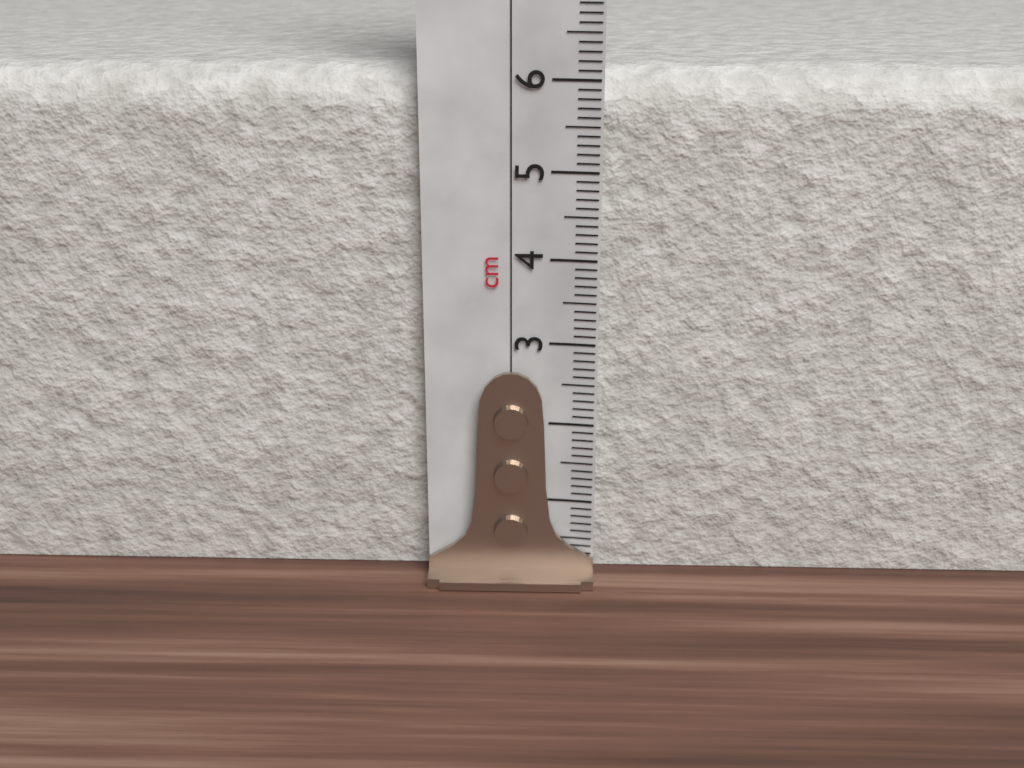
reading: 6.1 cm
